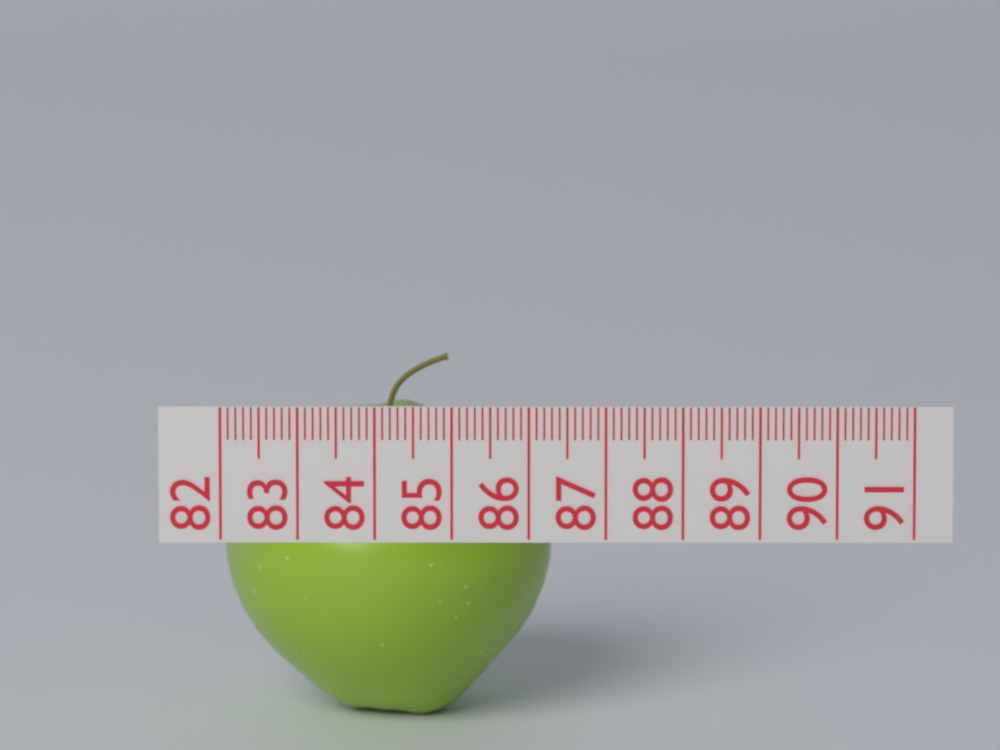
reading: 86.3 (no unit)
